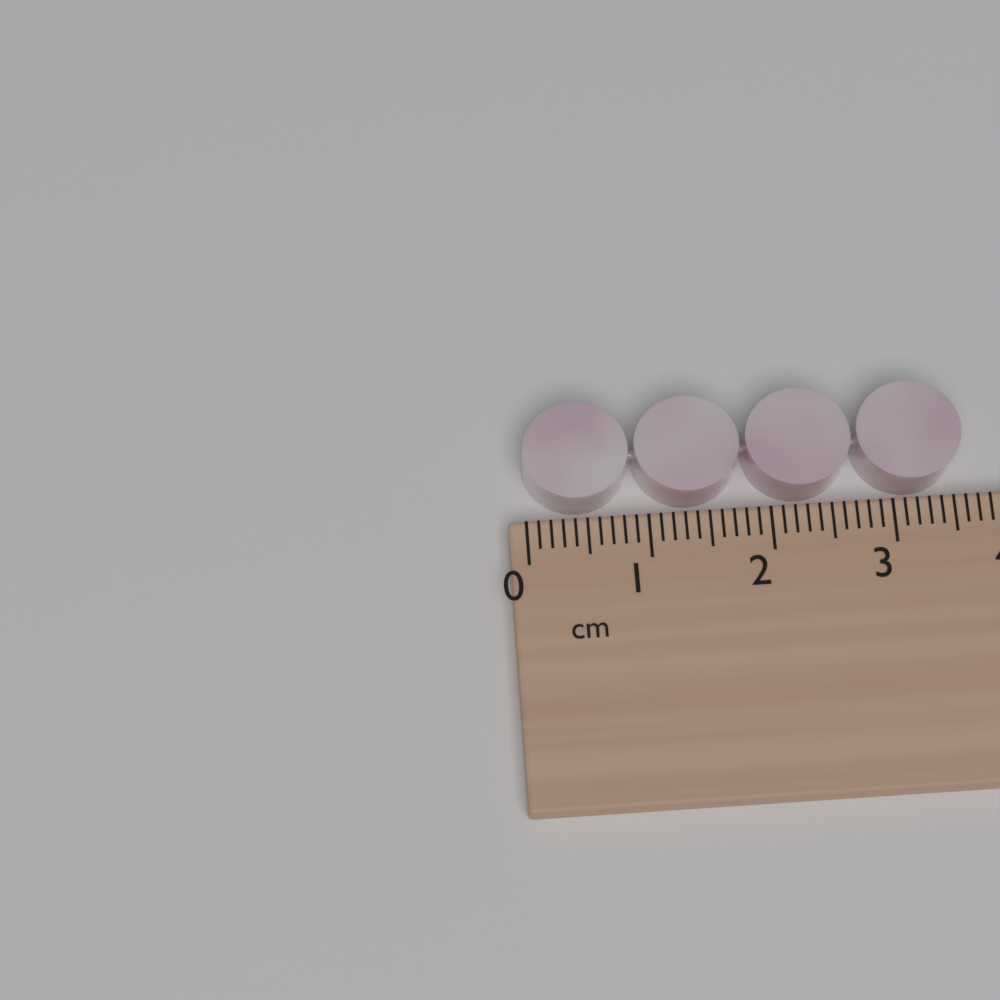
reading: 3.6 cm
